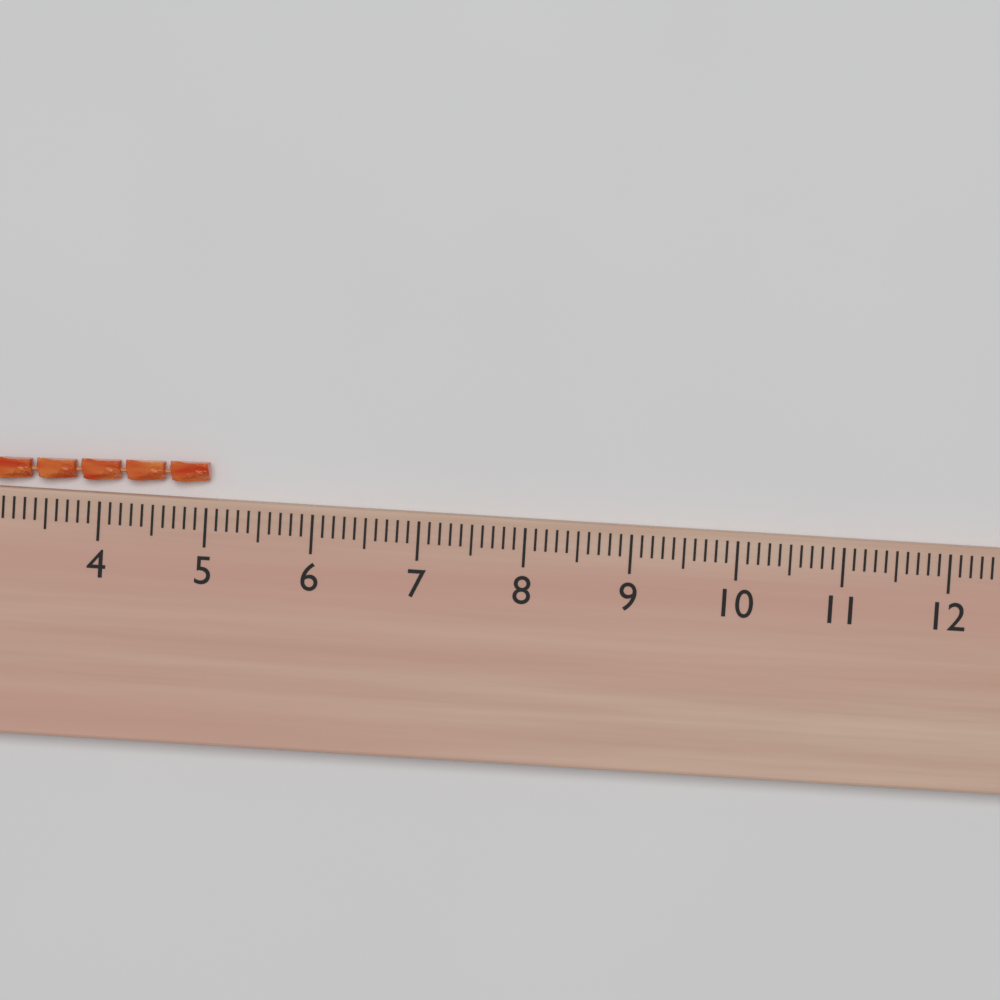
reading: 5.0 (no unit)
